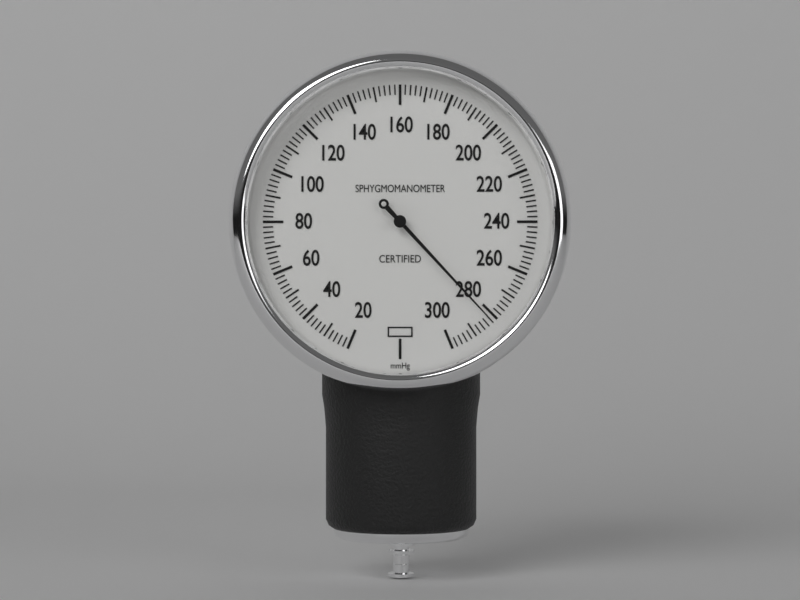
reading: 282 mmHg
